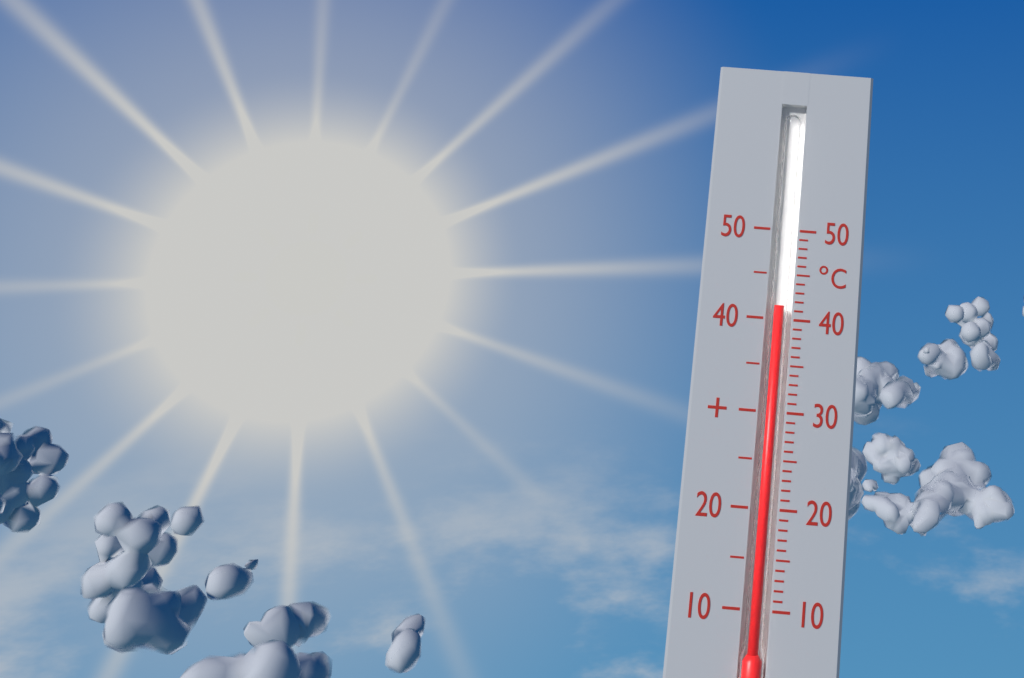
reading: 41.5 °C
